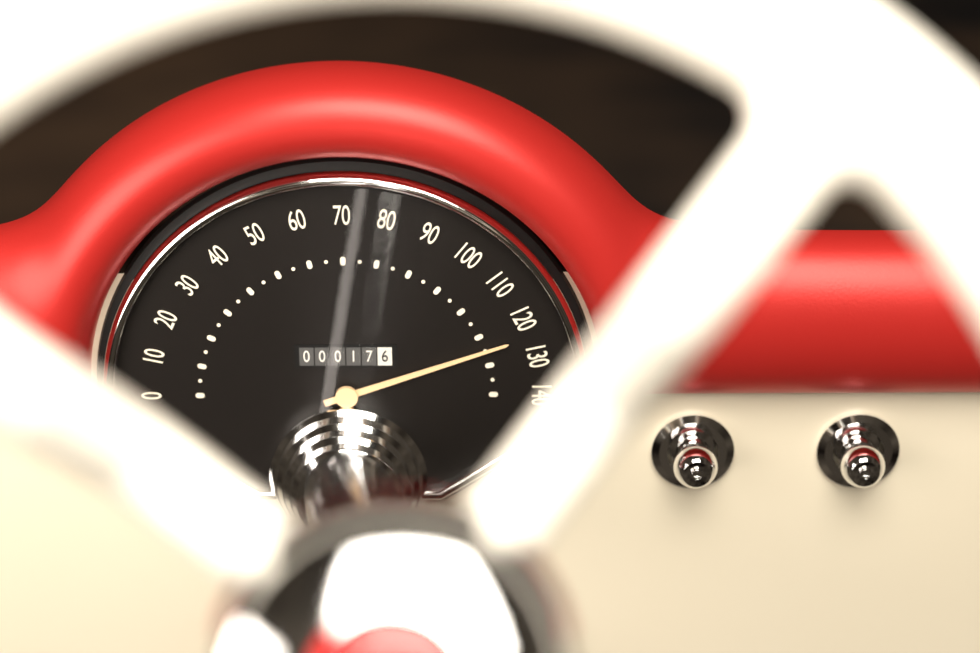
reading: 125 (no unit)
